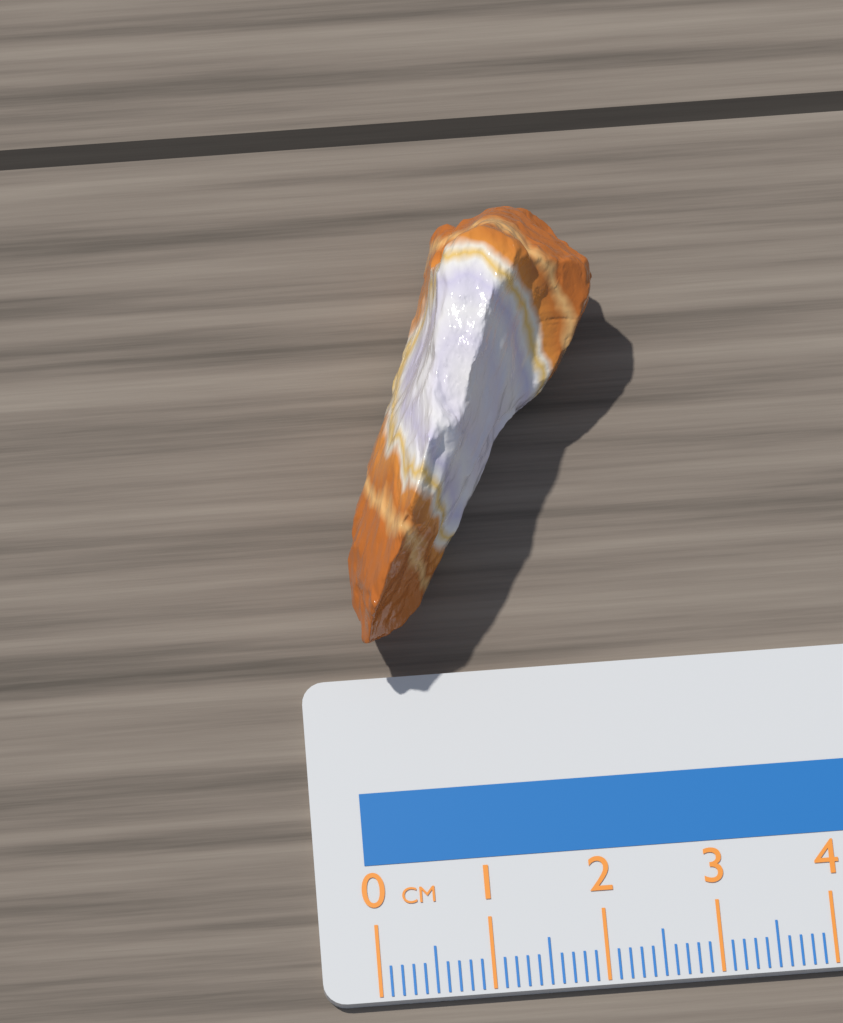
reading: 2.4 cm
